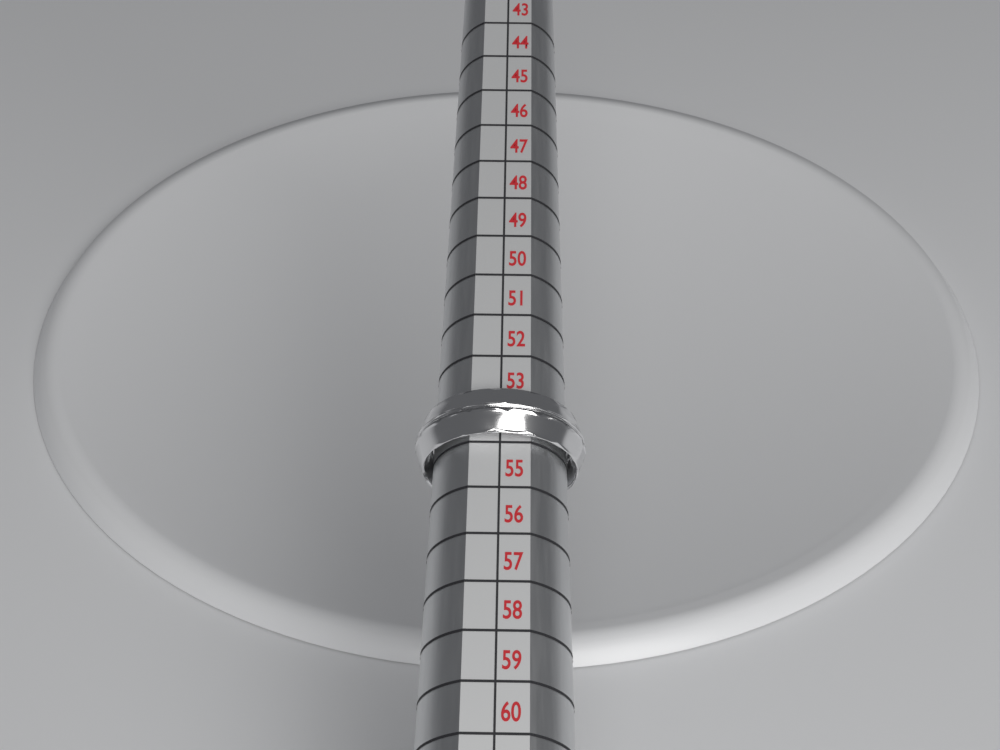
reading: 54 (no unit)
